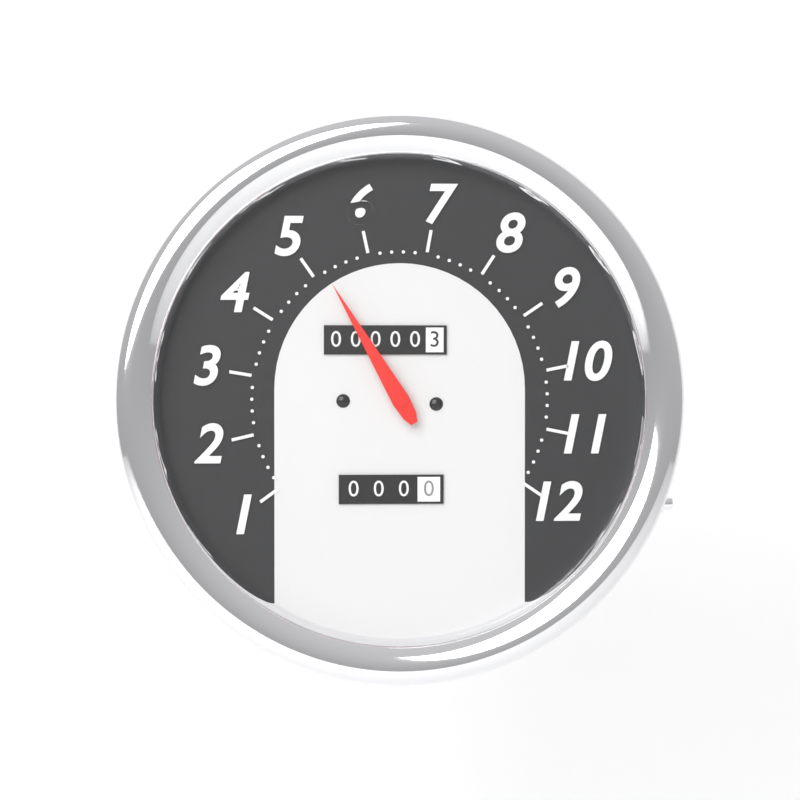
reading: 5.2 (no unit)
